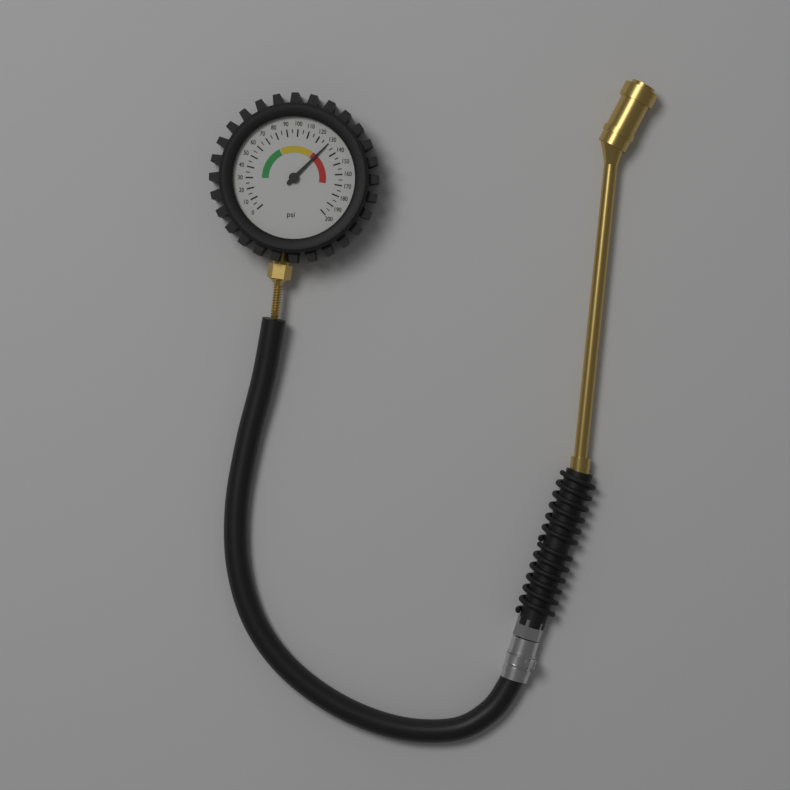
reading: 130 psi
